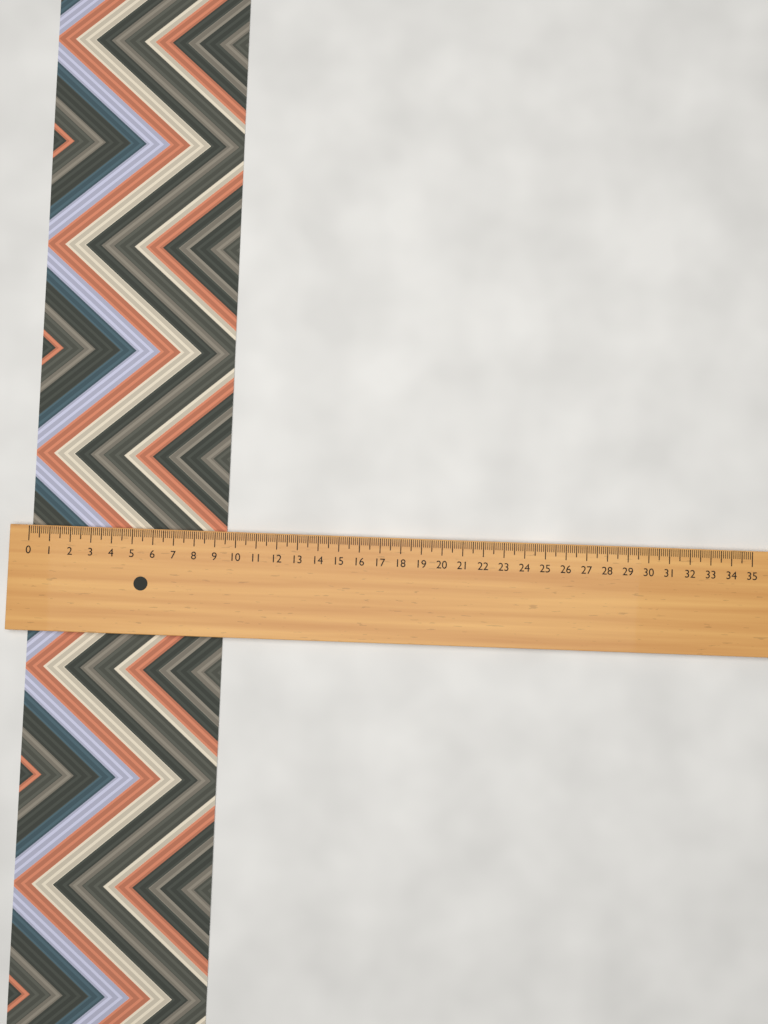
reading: 9.5 (no unit)
